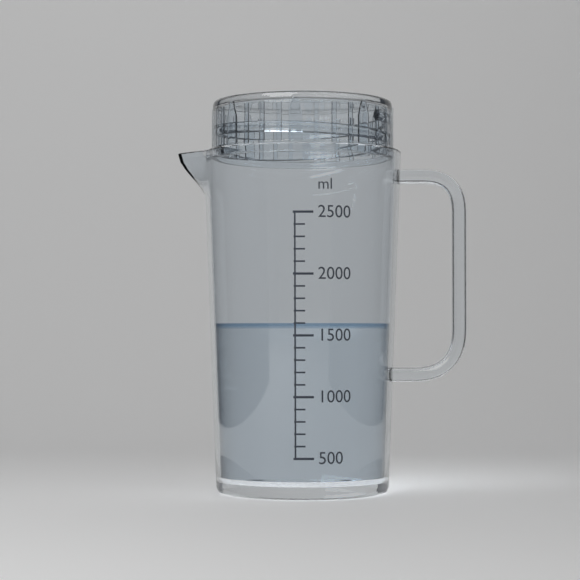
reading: 1600 ml
